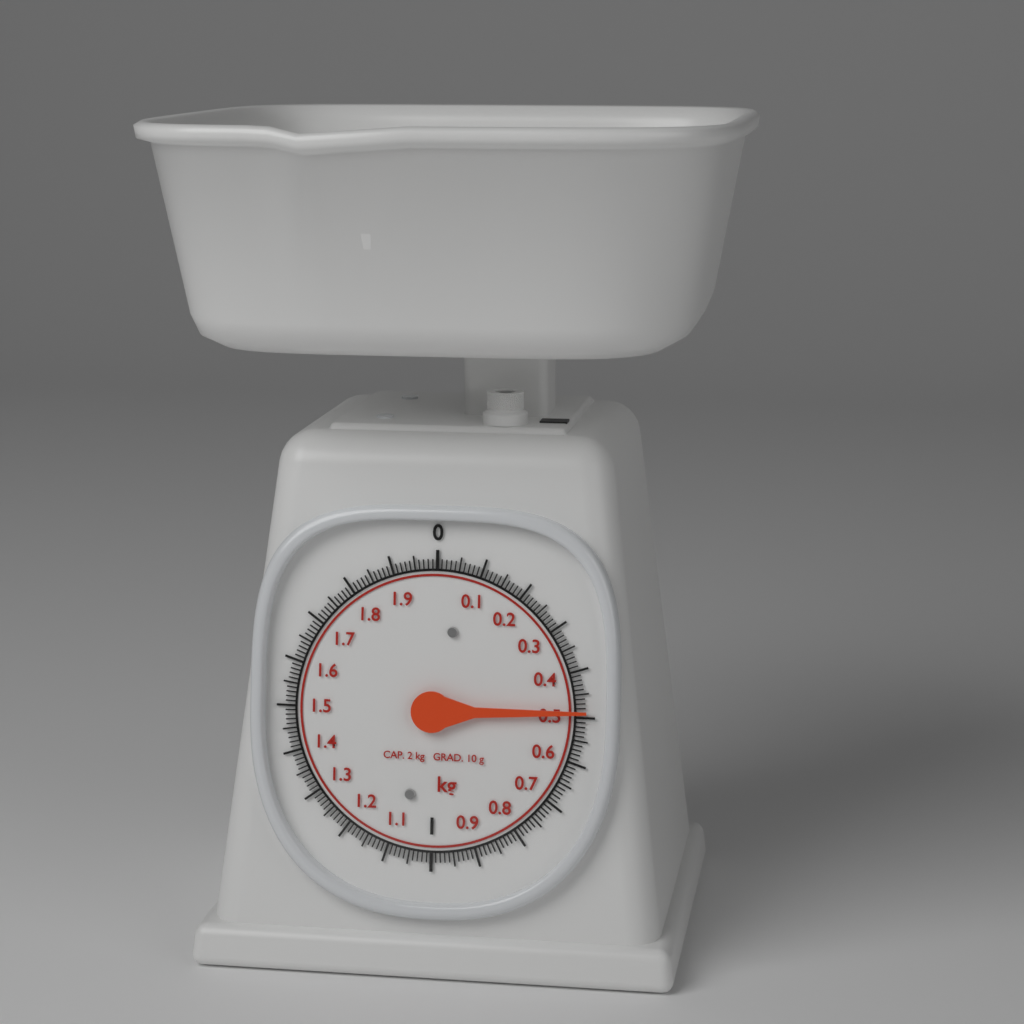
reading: 0.49 kg
